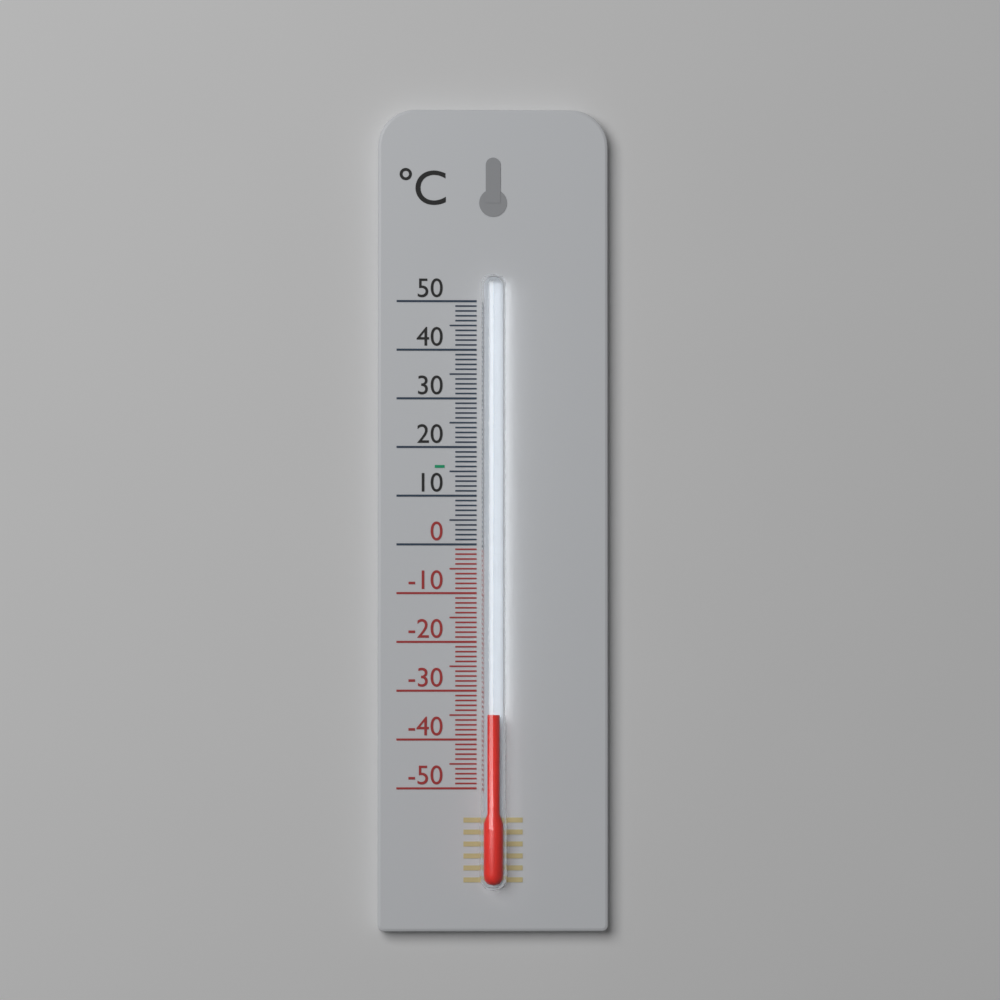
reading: -35 °C
